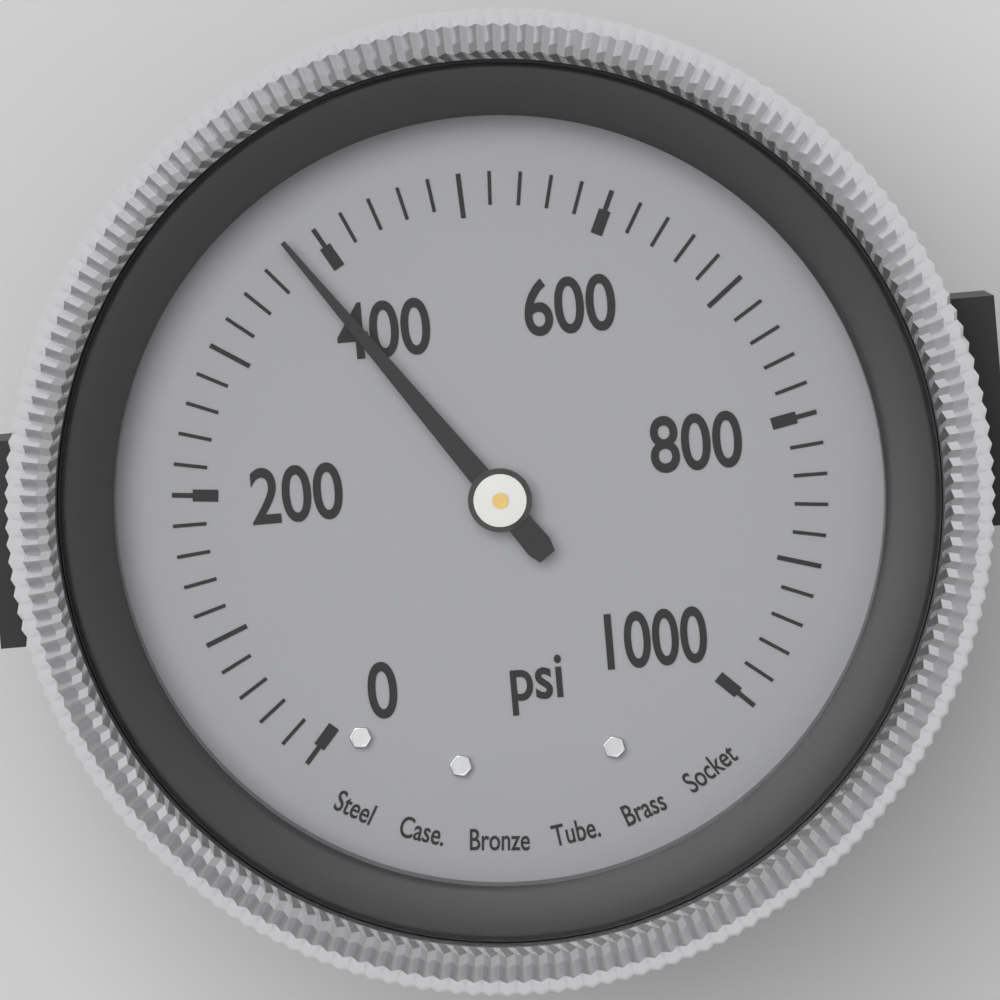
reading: 380 psi
